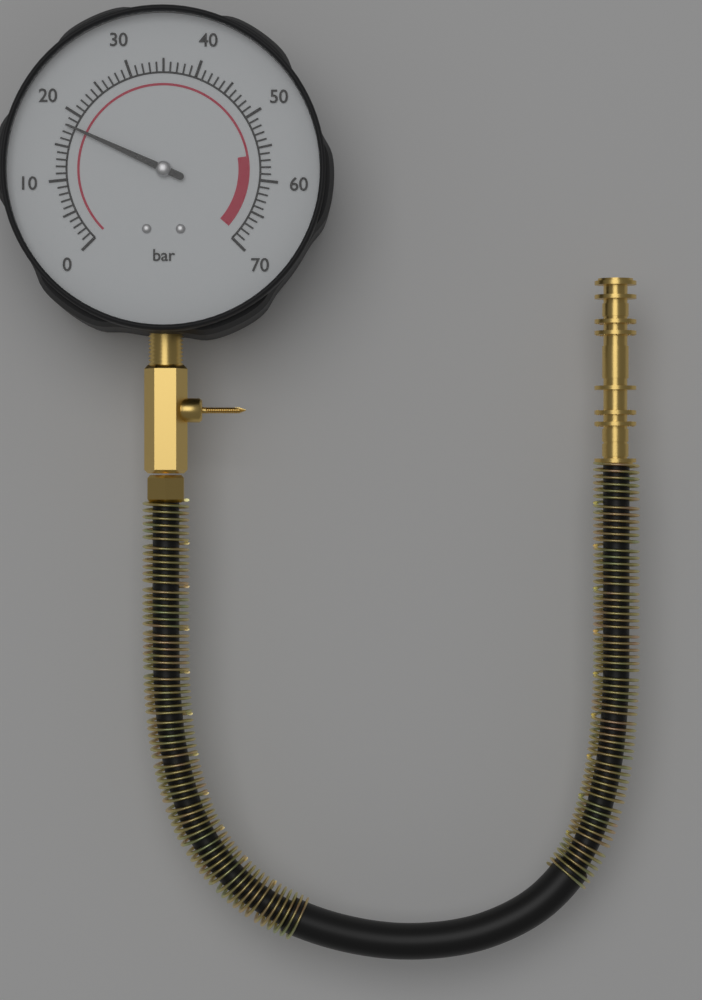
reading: 18 bar
